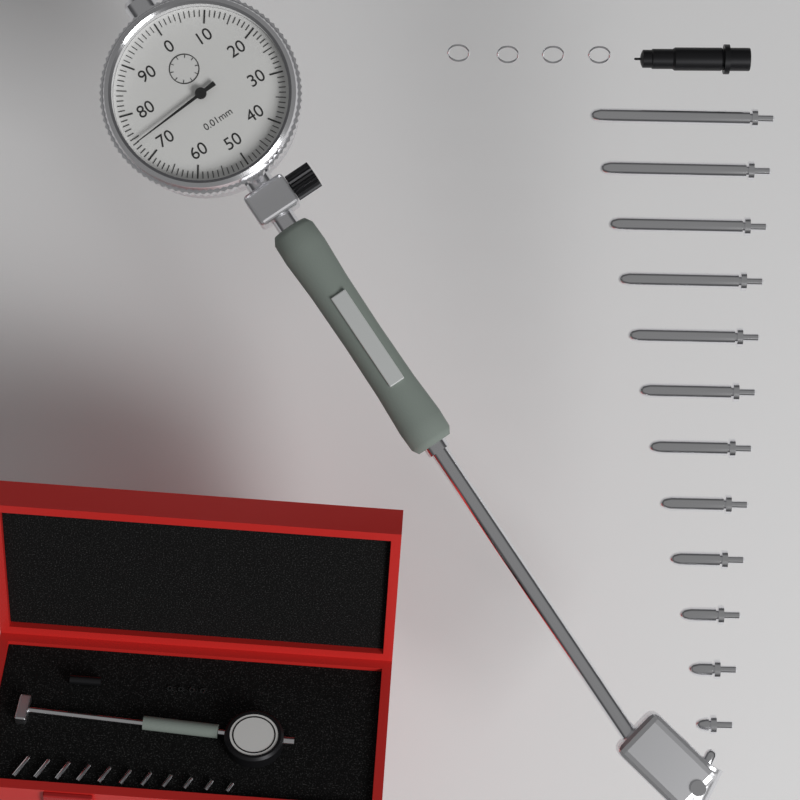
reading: 0.74 mm
